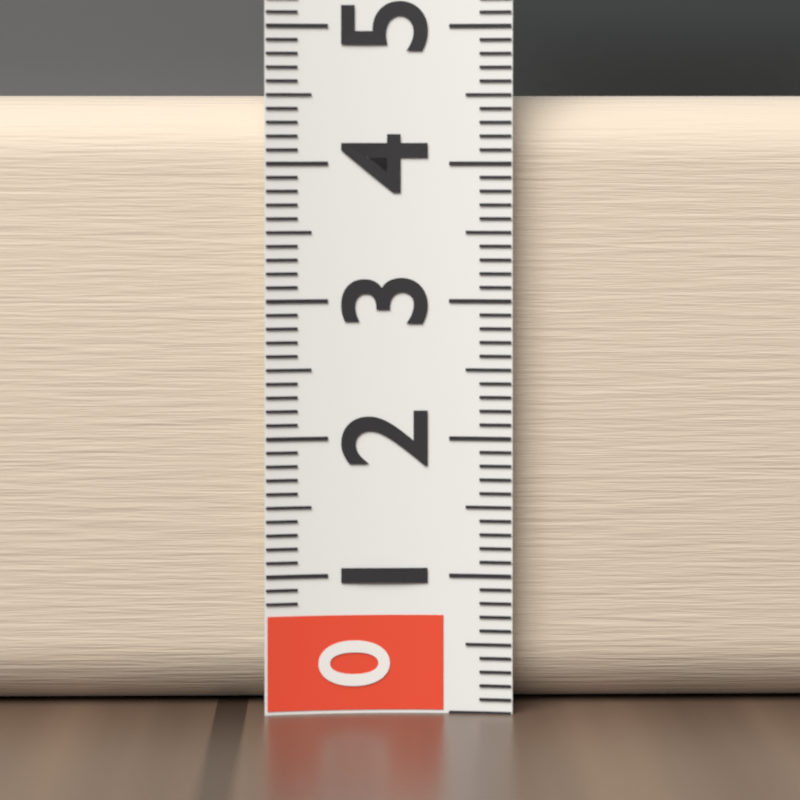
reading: 4.5 (no unit)
